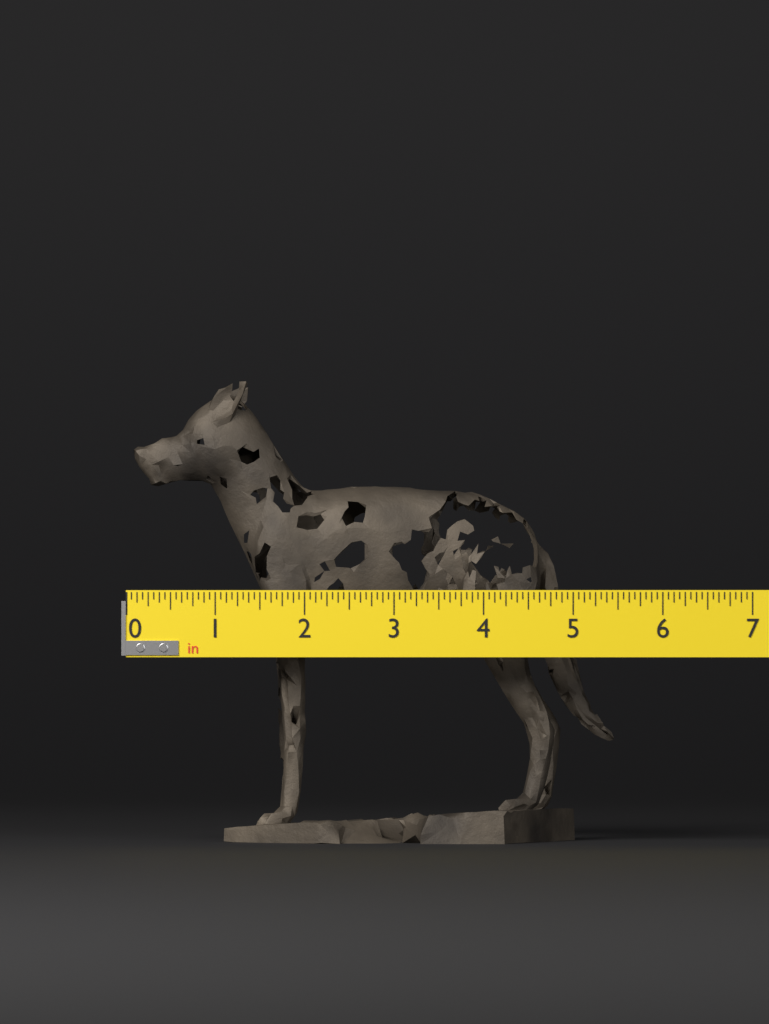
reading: 5.4375 in
